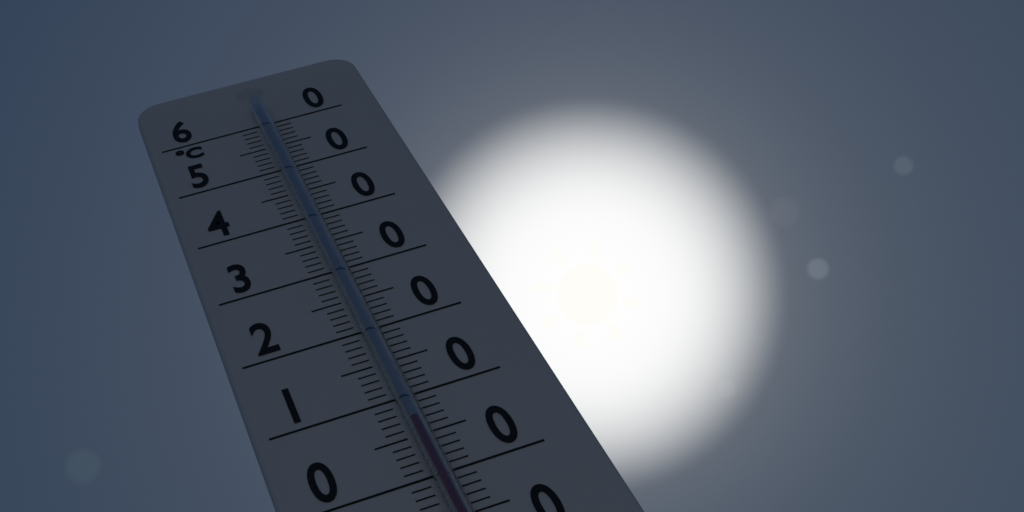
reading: 6 °C
